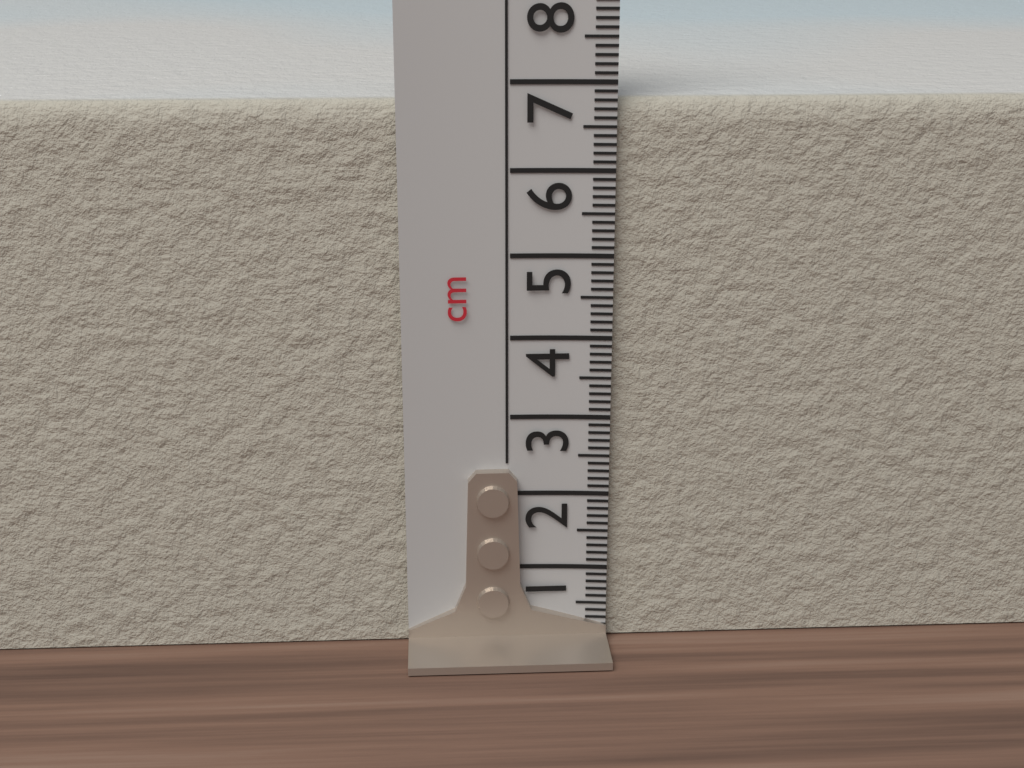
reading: 6.8 cm
